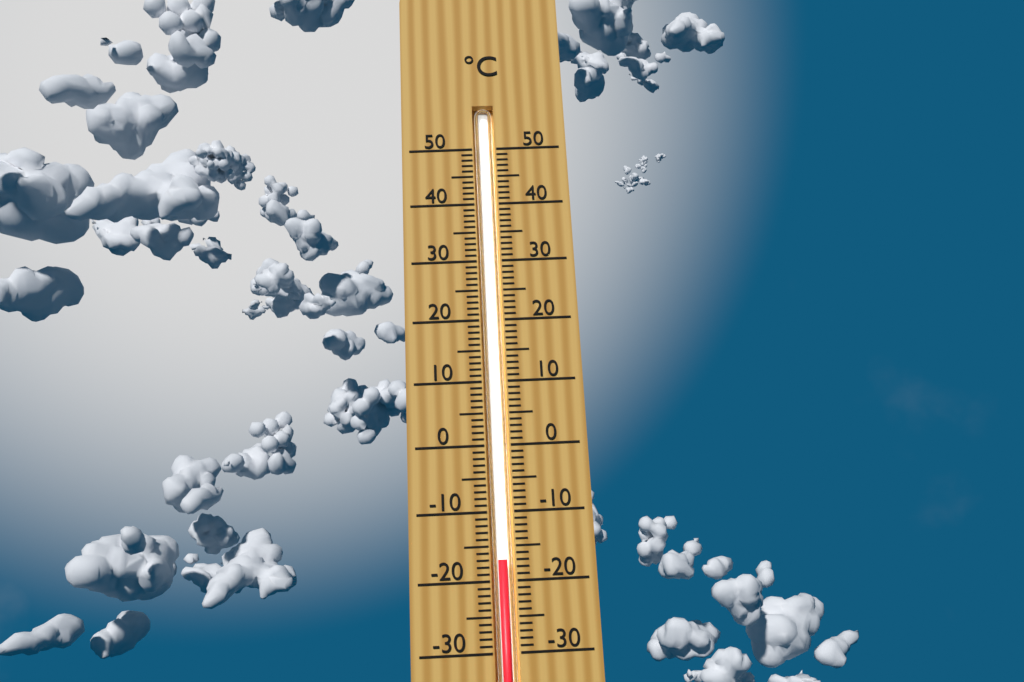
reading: -17 °C
